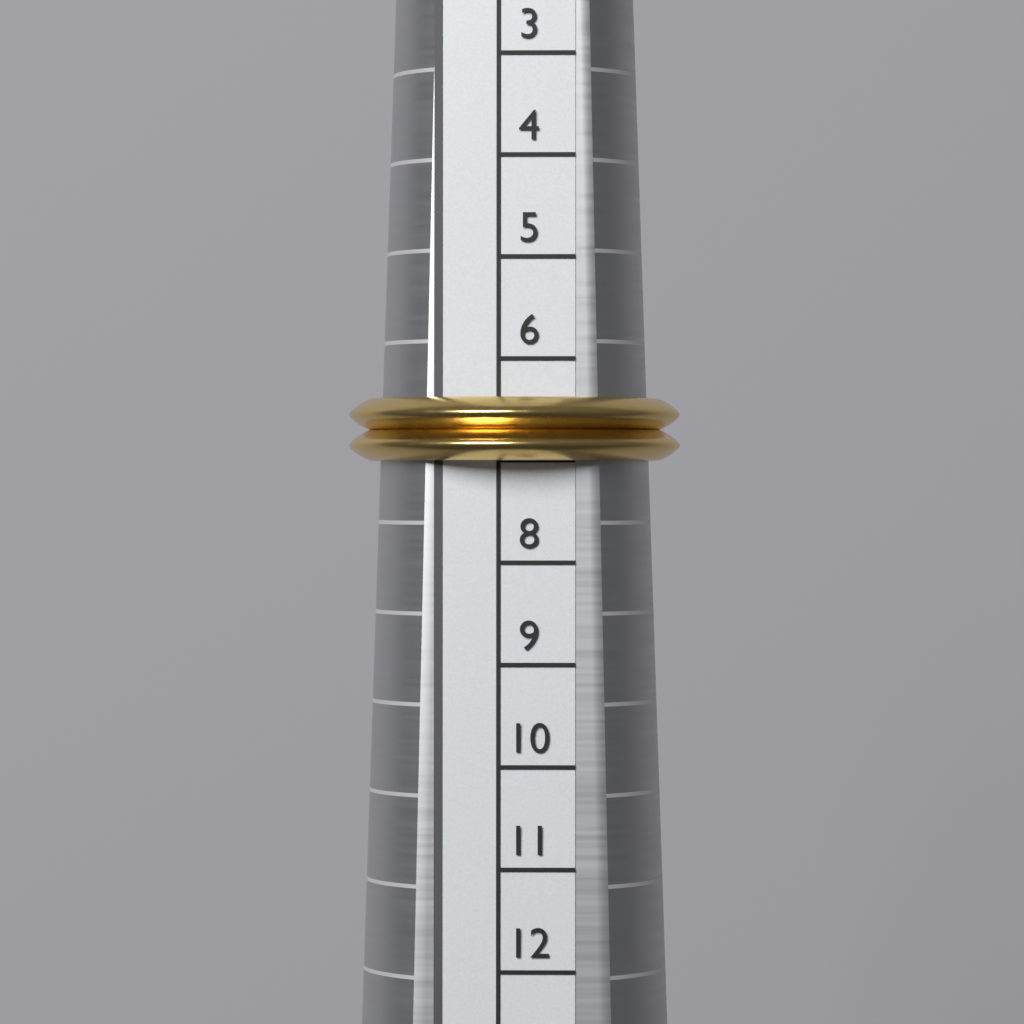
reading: 7 (no unit)
